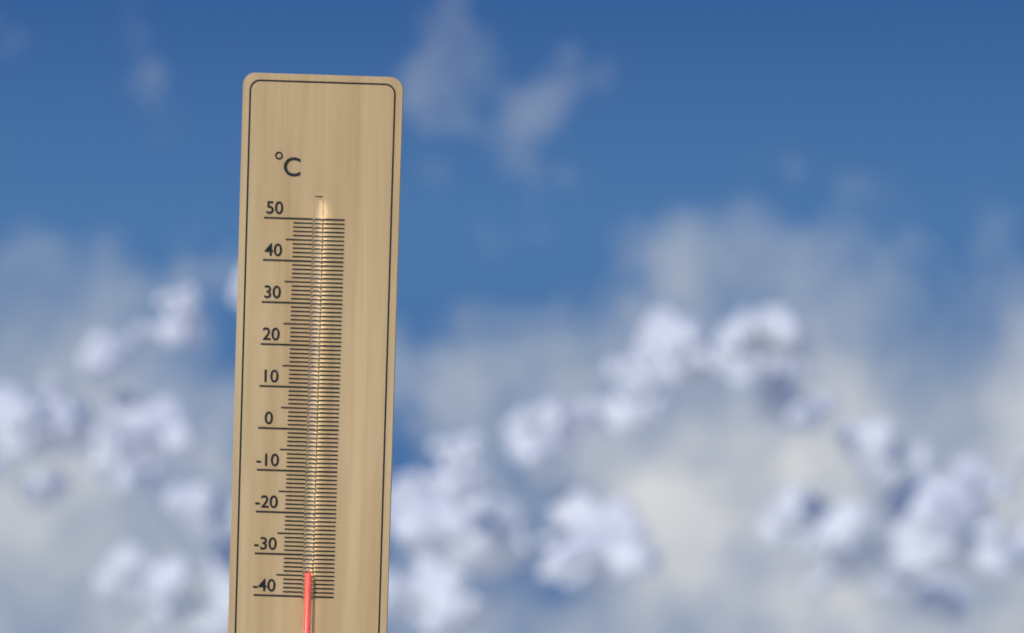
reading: -34 °C
